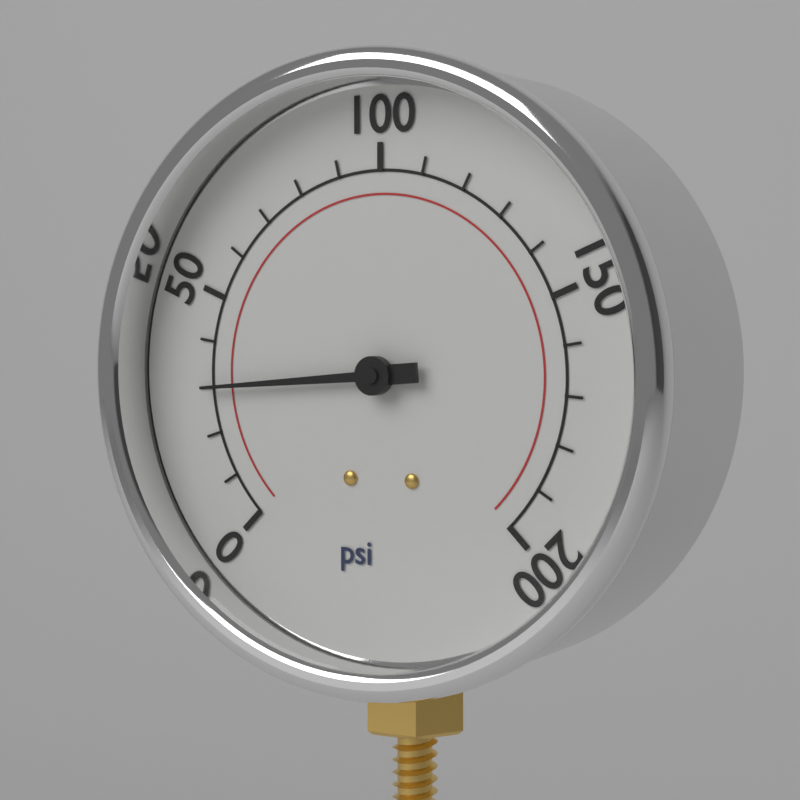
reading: 30 psi
